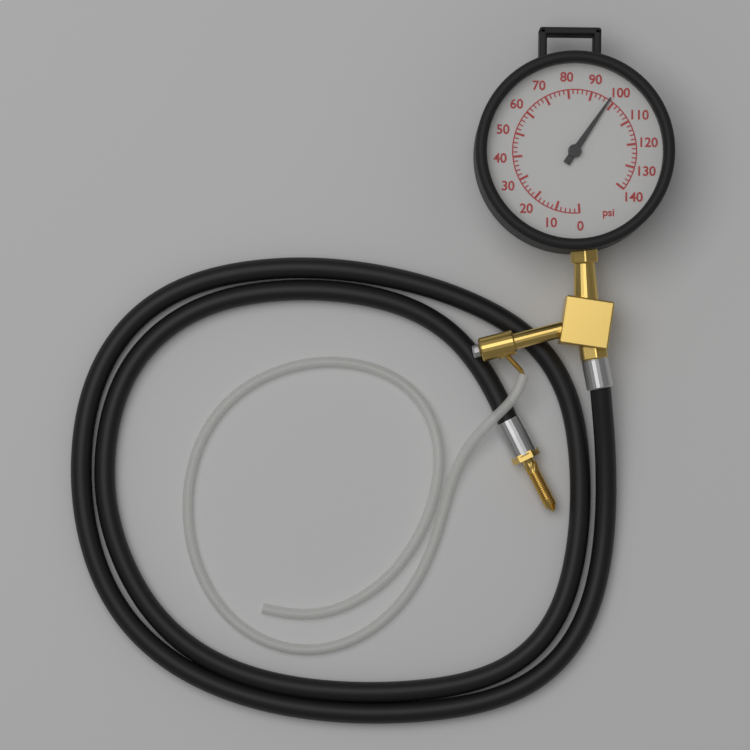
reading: 98 psi
